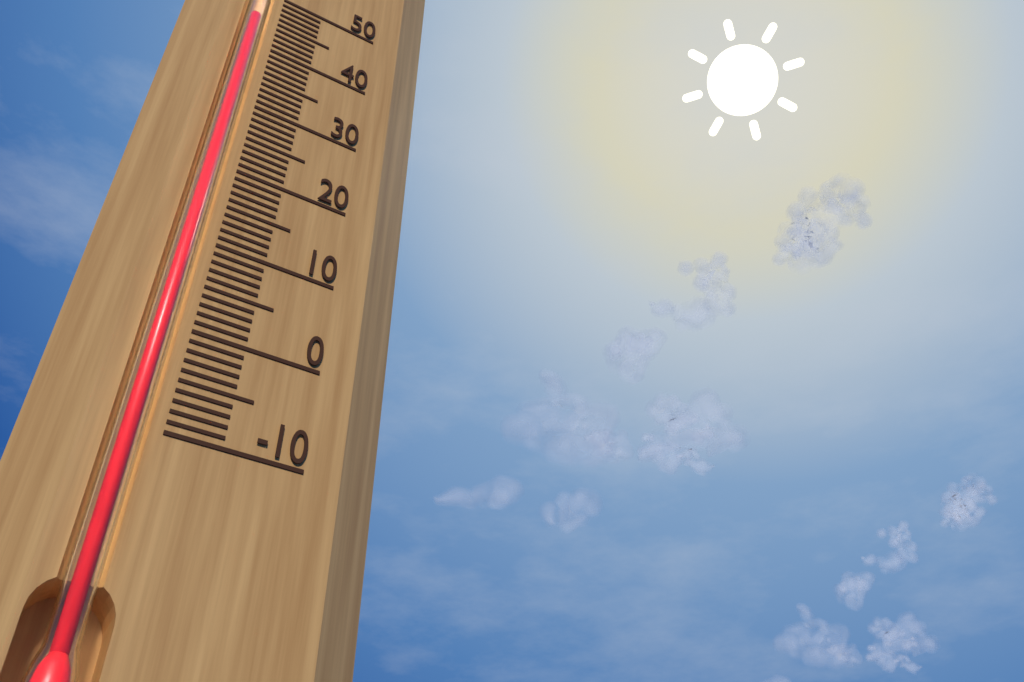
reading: 44 (no unit)
